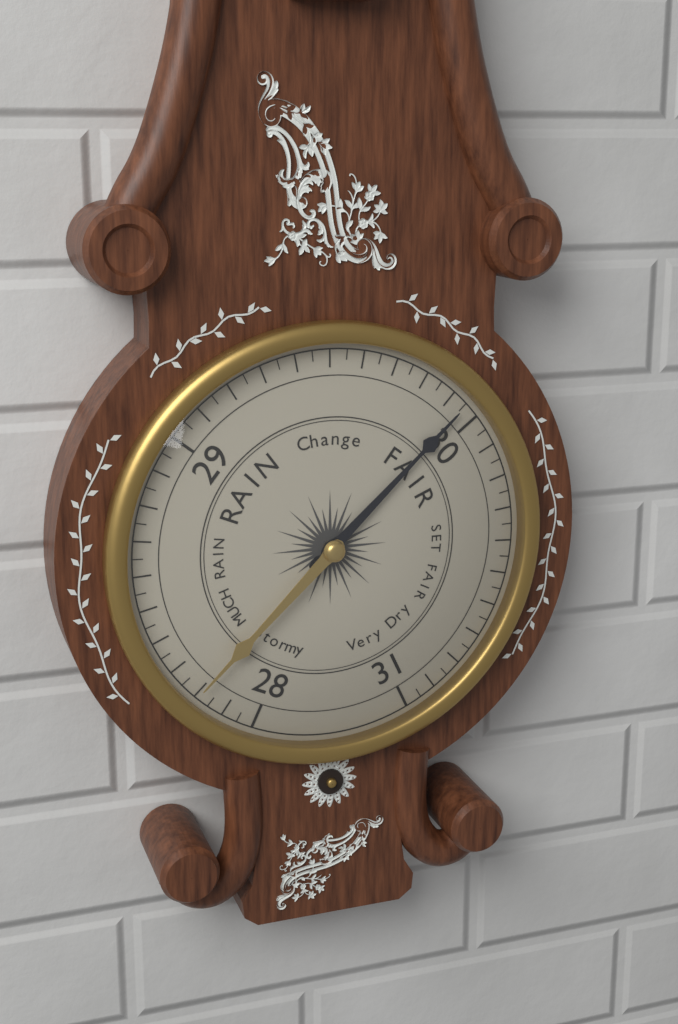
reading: 29.95 (no unit)
